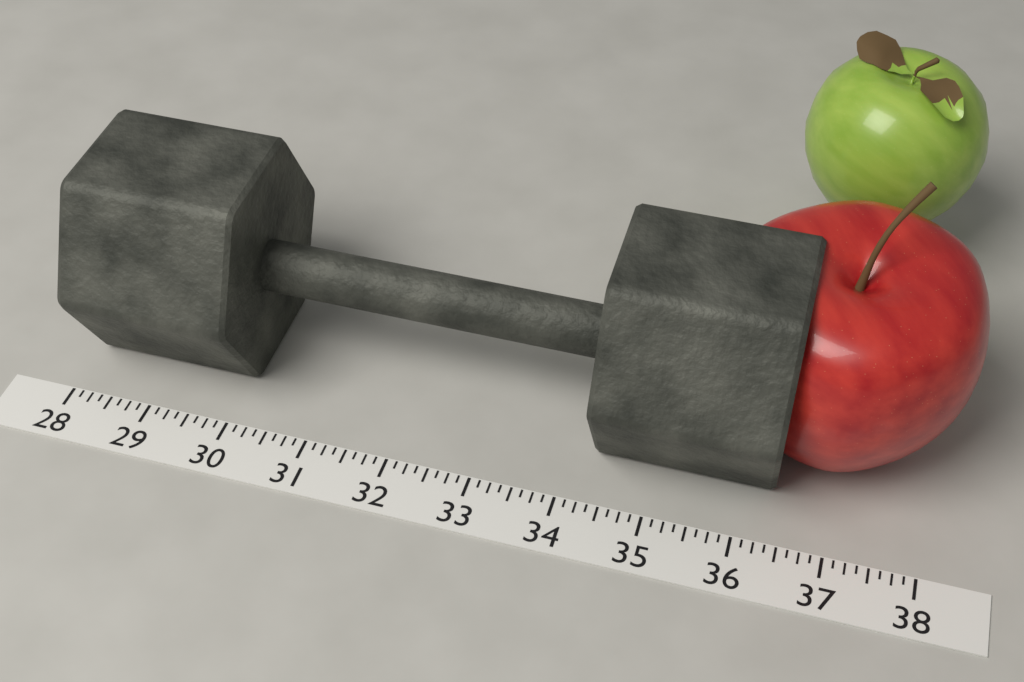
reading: 36.375 (no unit)
